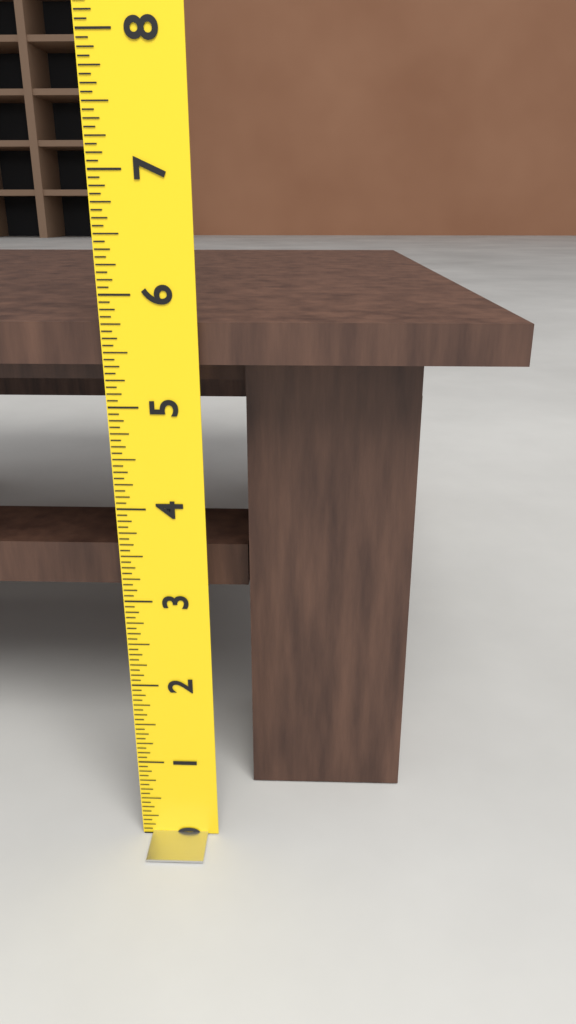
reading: 5.7500 (no unit)
